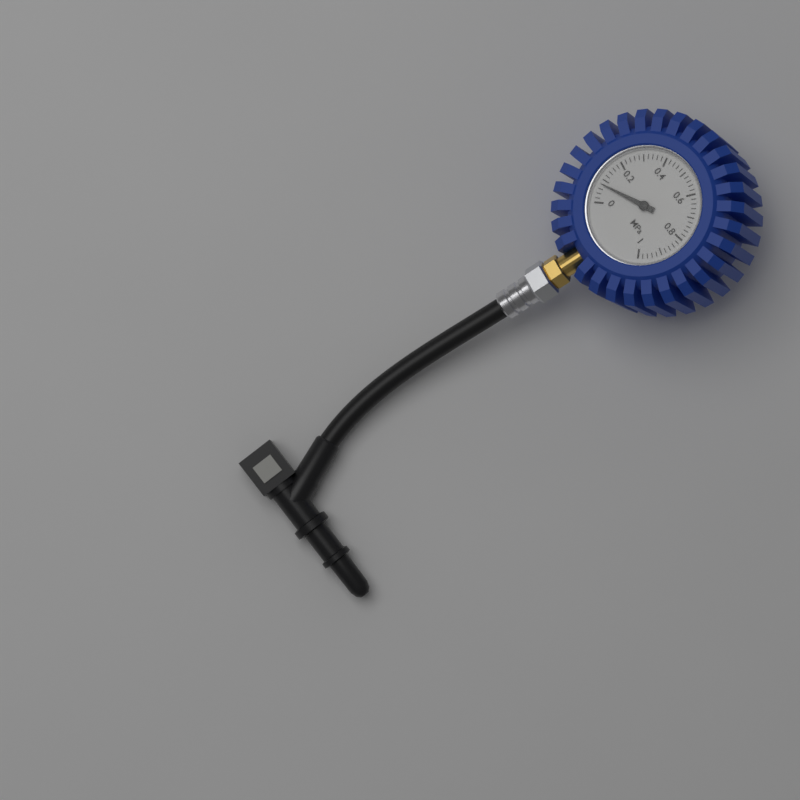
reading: 0.08 MPa
